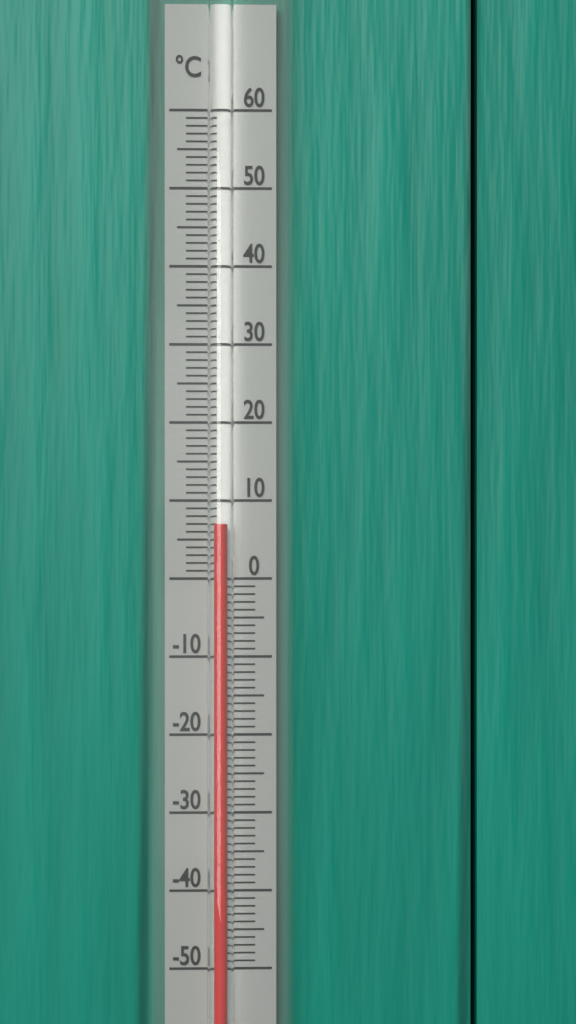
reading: 7 °C
